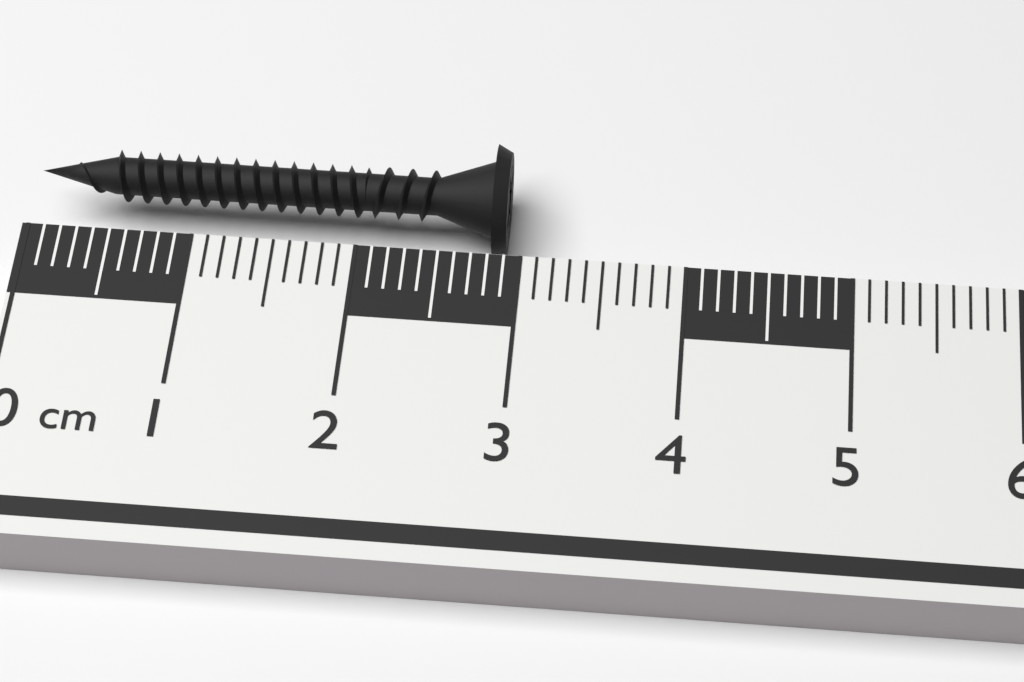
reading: 2.9 cm
